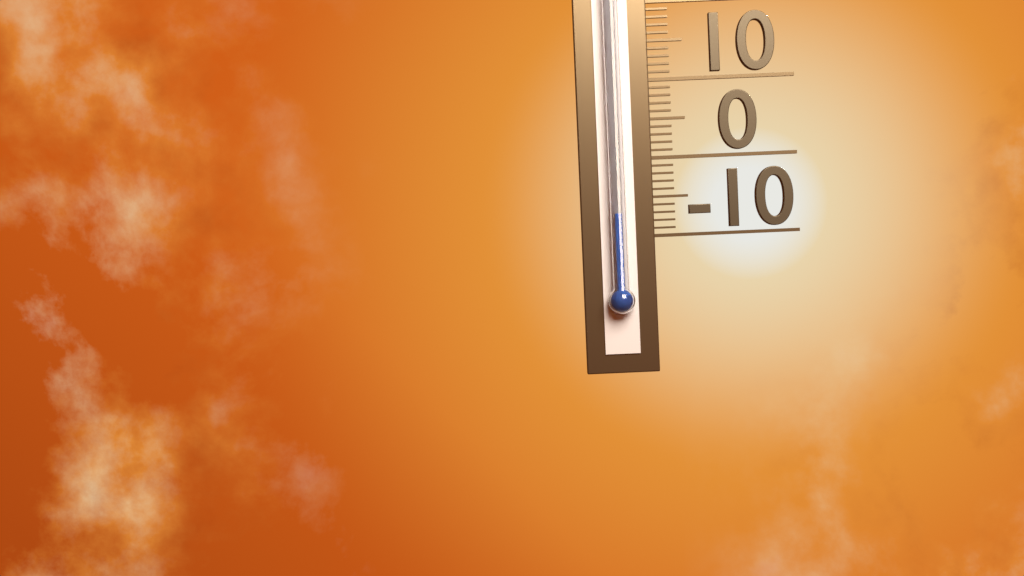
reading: -7 (no unit)
